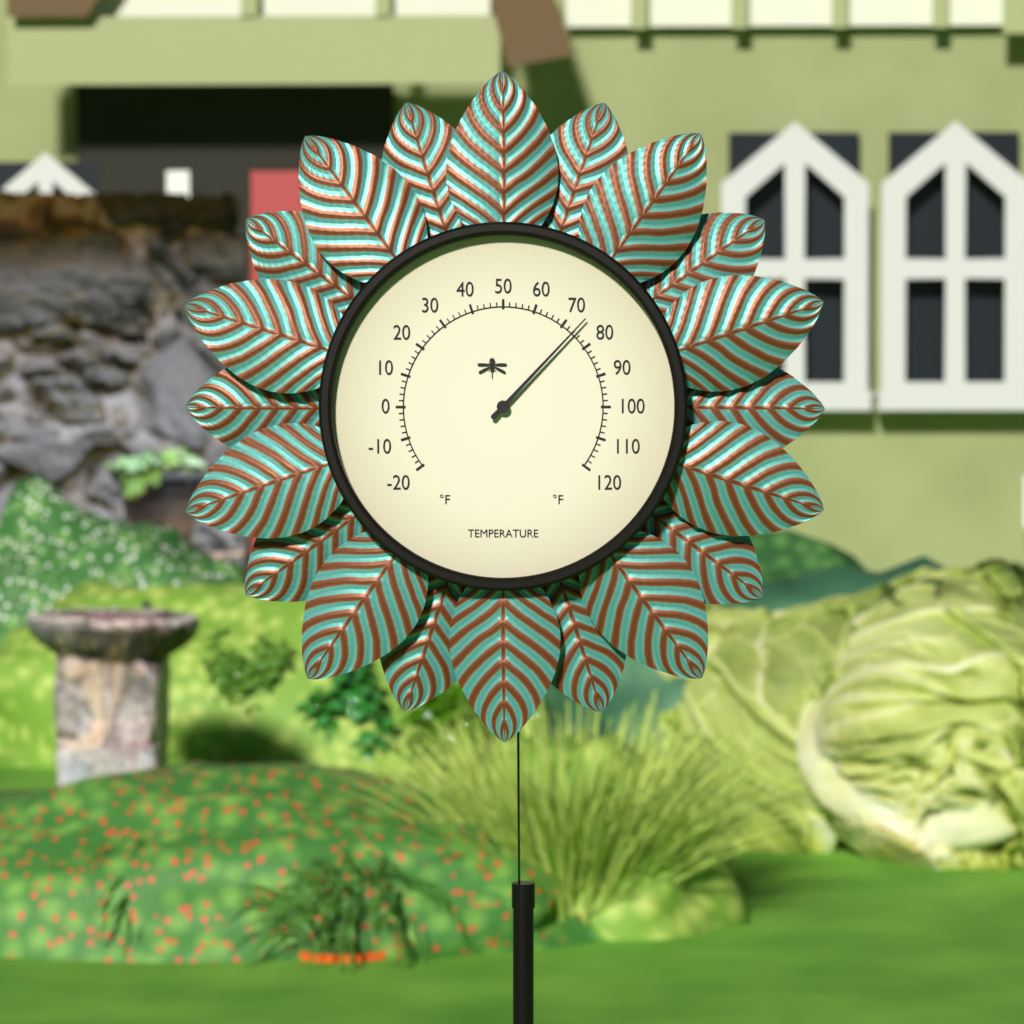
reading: 74 °F
